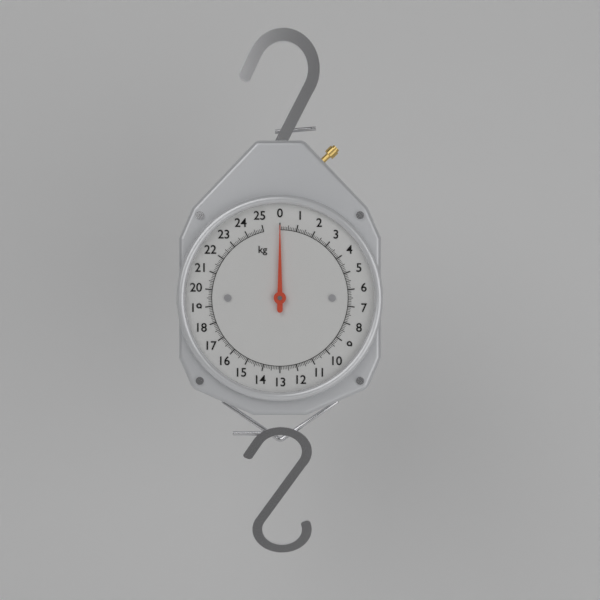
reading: 0.0 kg
